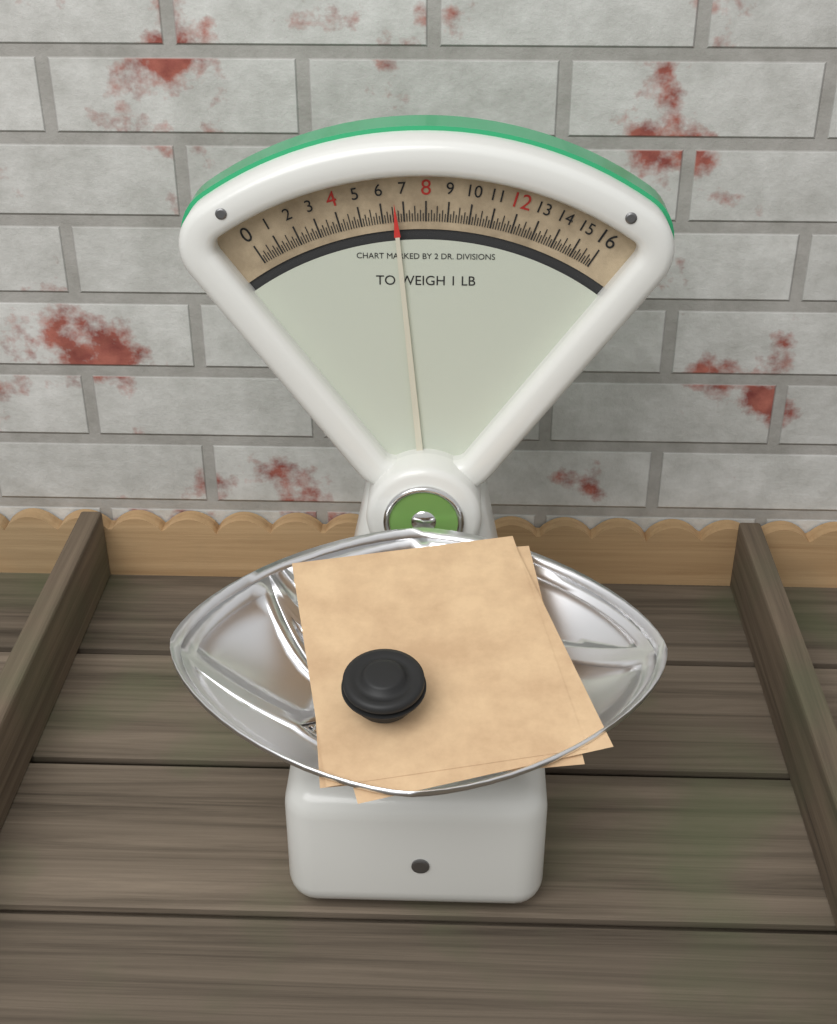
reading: 6.625 oz
